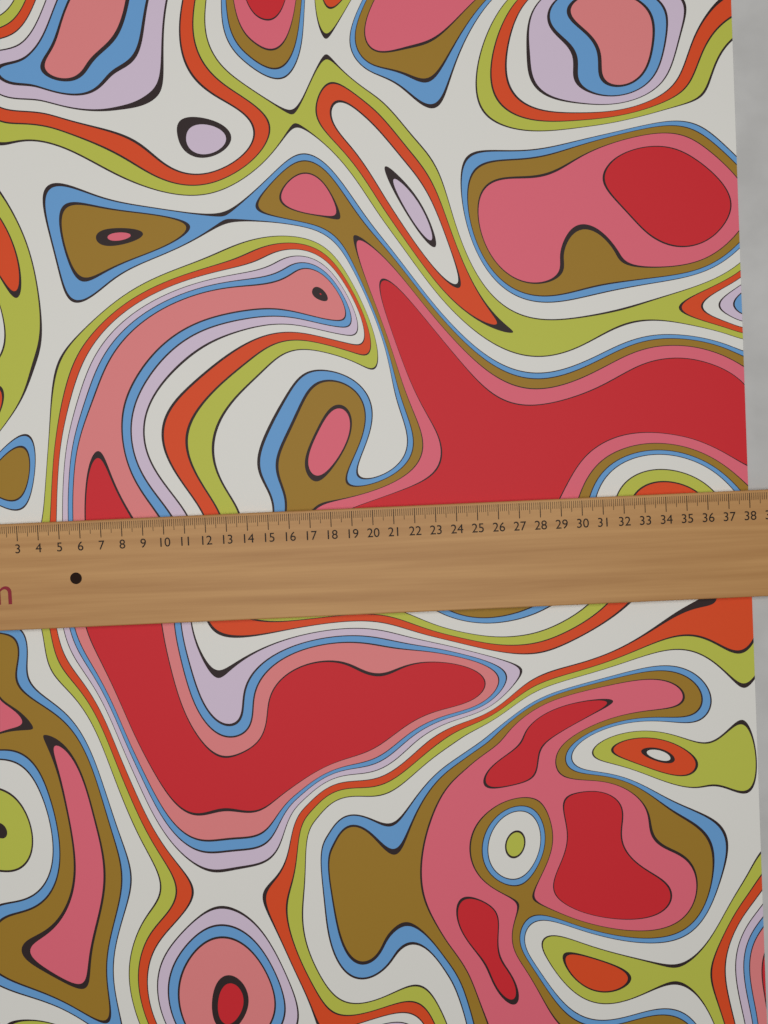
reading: 38.1 cm
